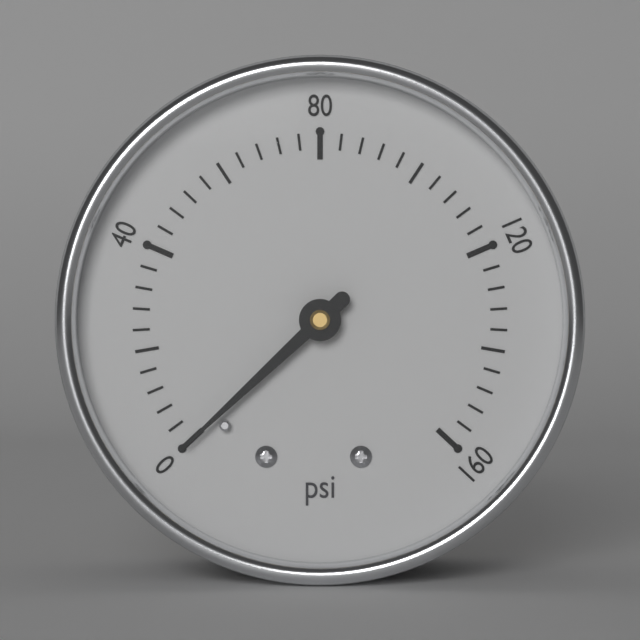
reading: 0 psi
